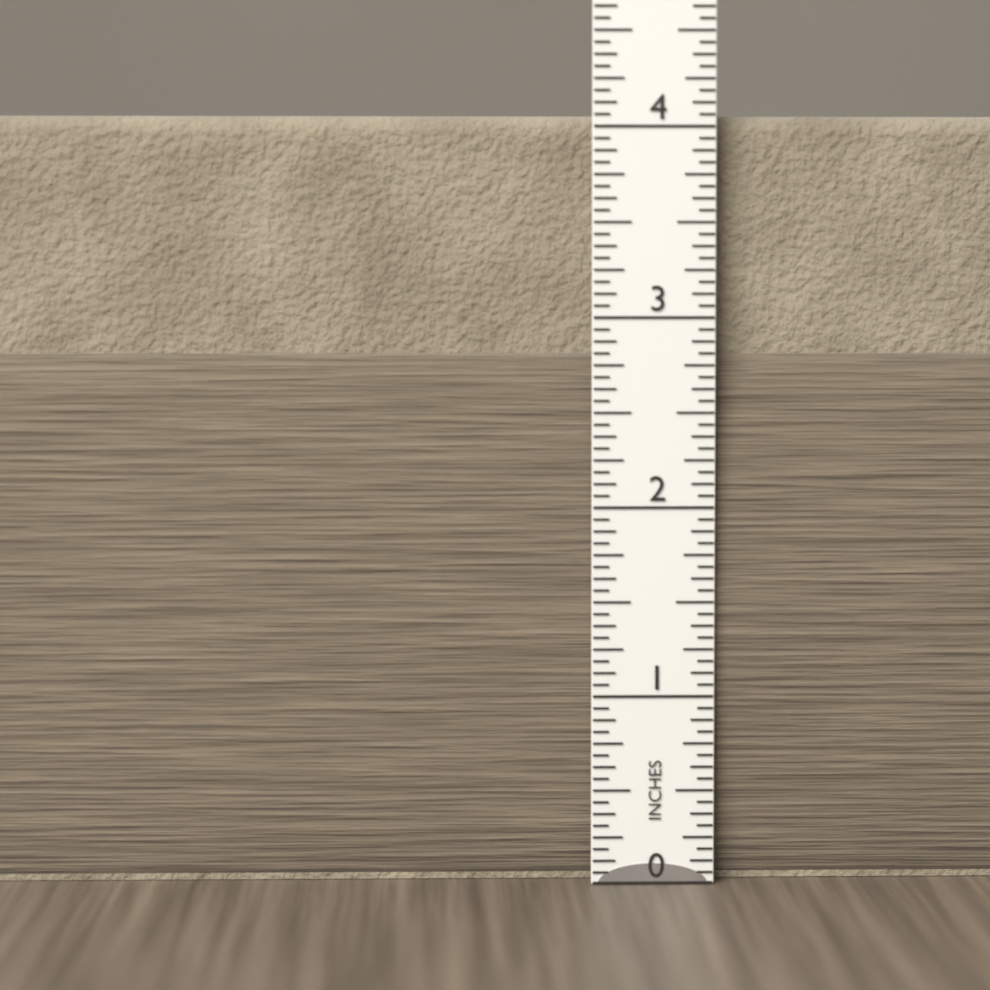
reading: 4.0625 in
